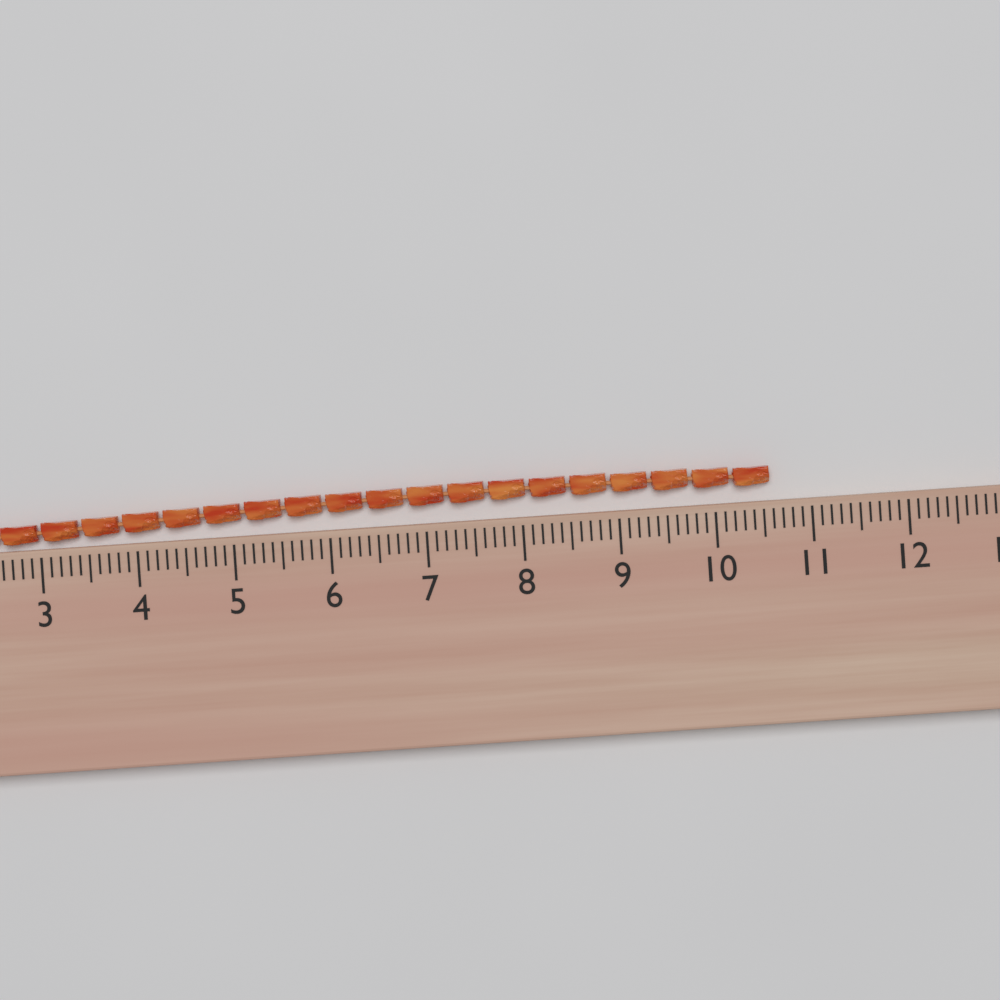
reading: 10.6 (no unit)
